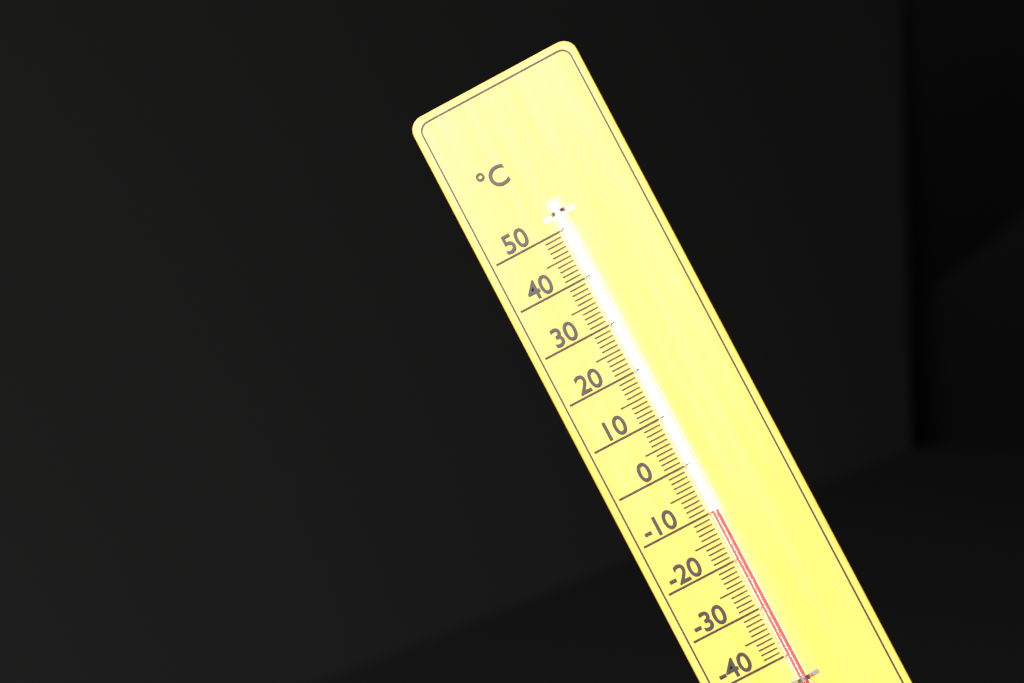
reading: -10 °C
